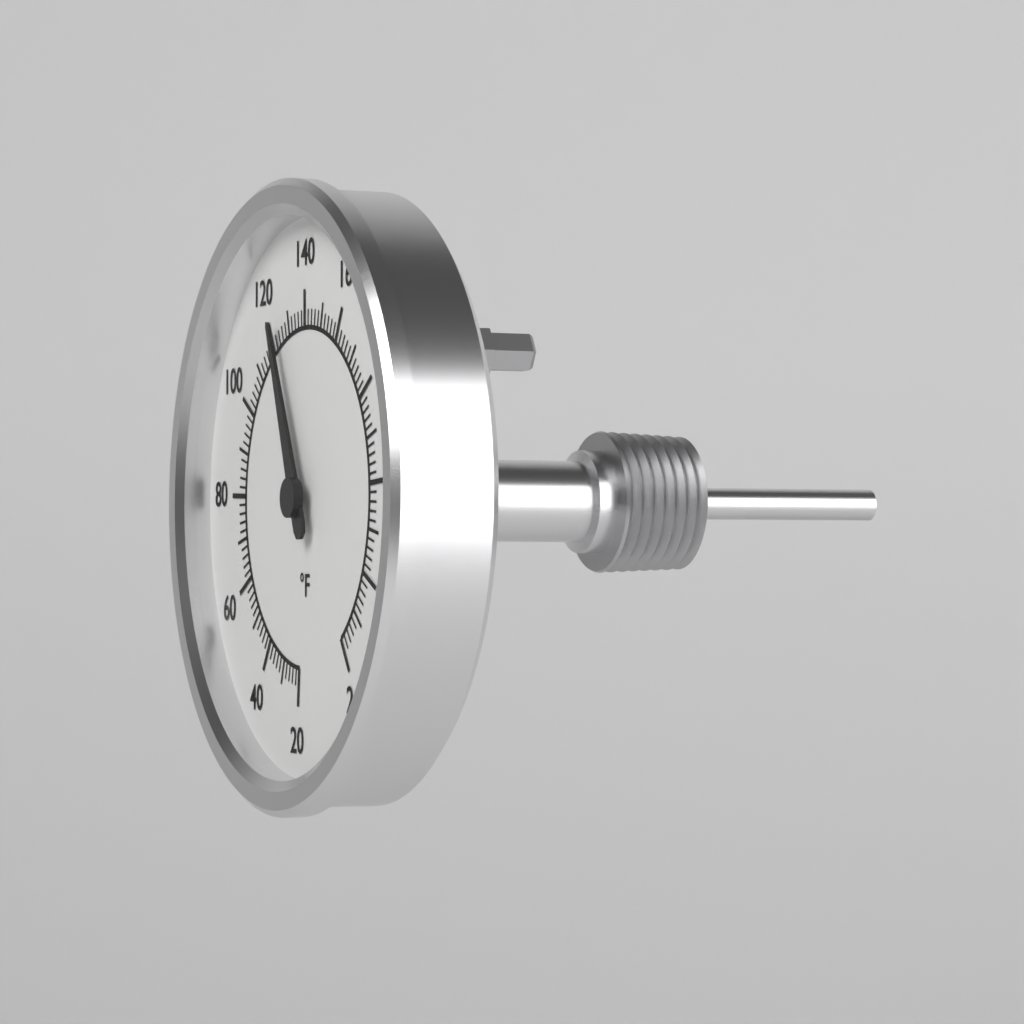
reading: 124 °F
